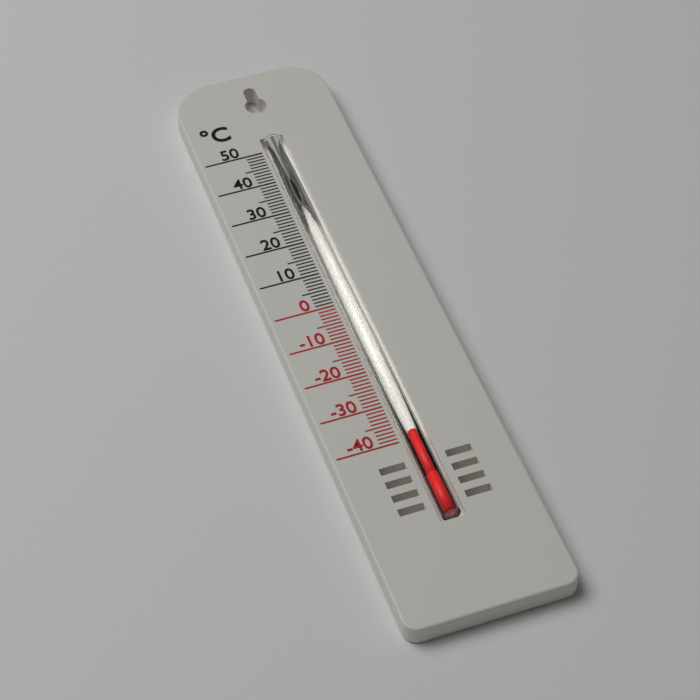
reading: -38 °C
